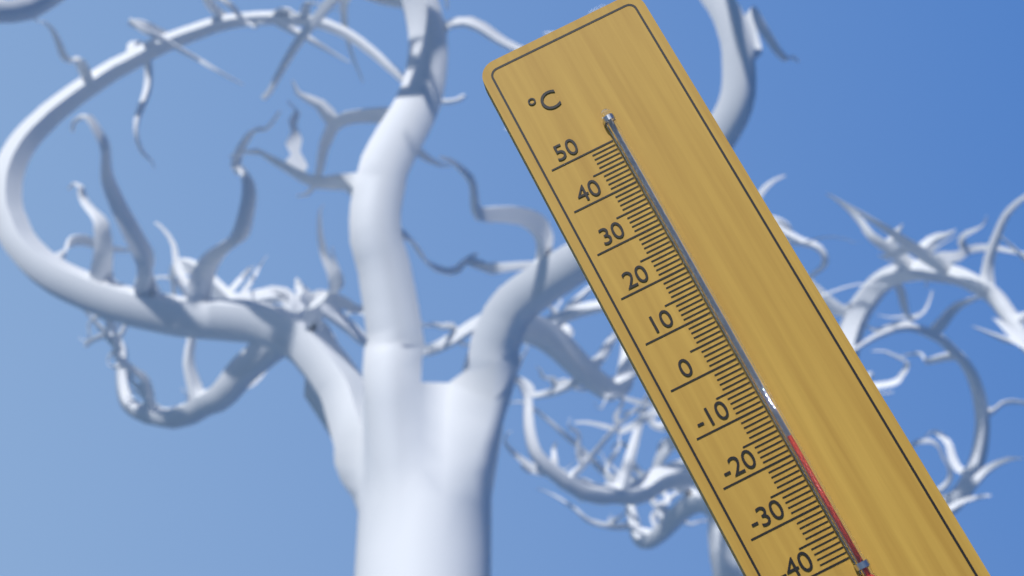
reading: -17 °C
